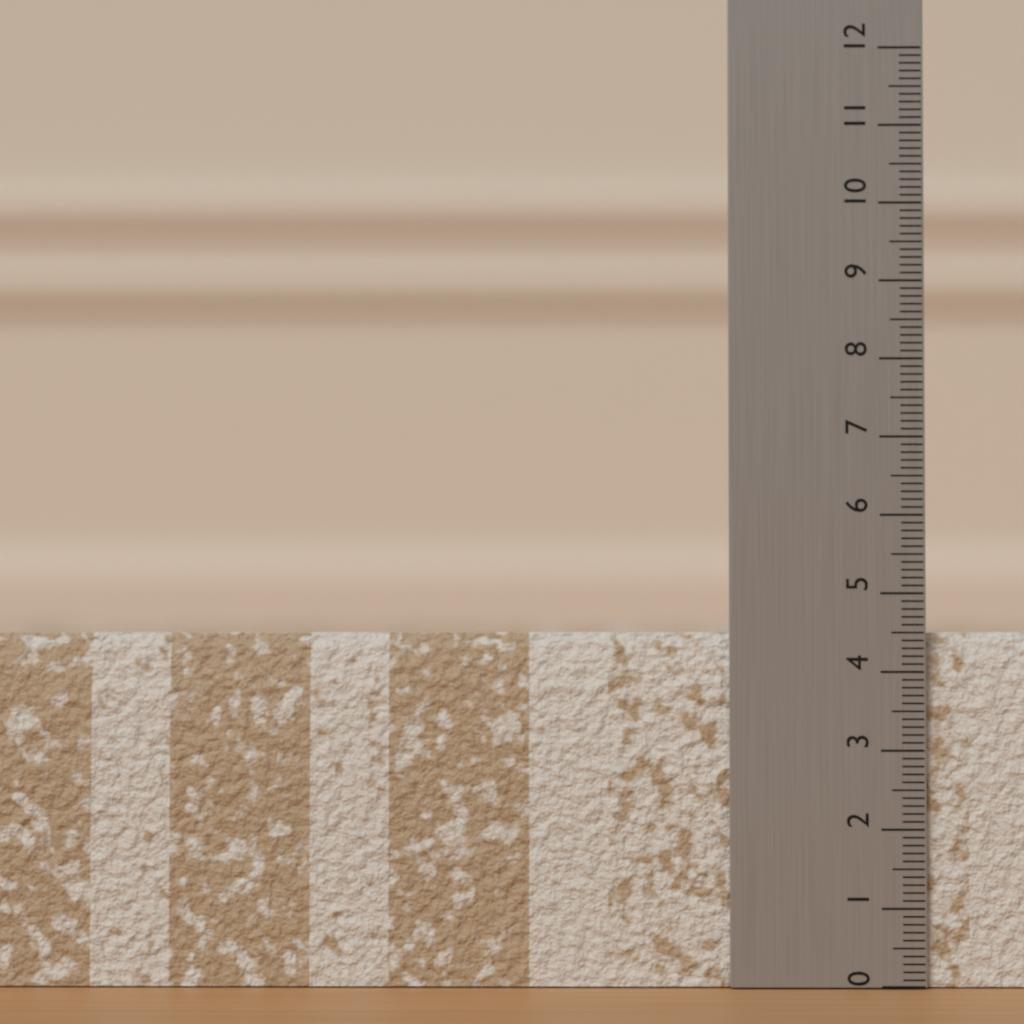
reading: 4.5 (no unit)
